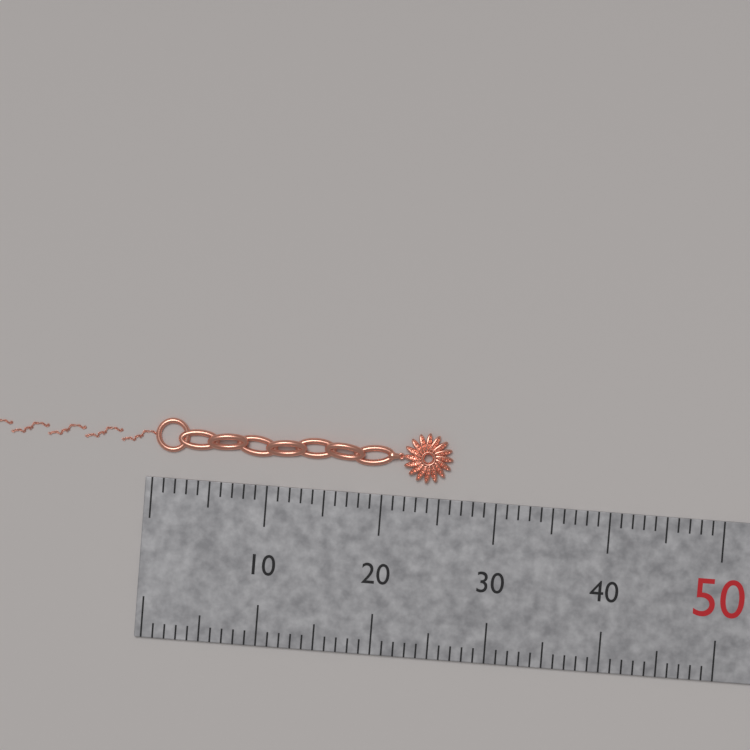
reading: 26 mm
